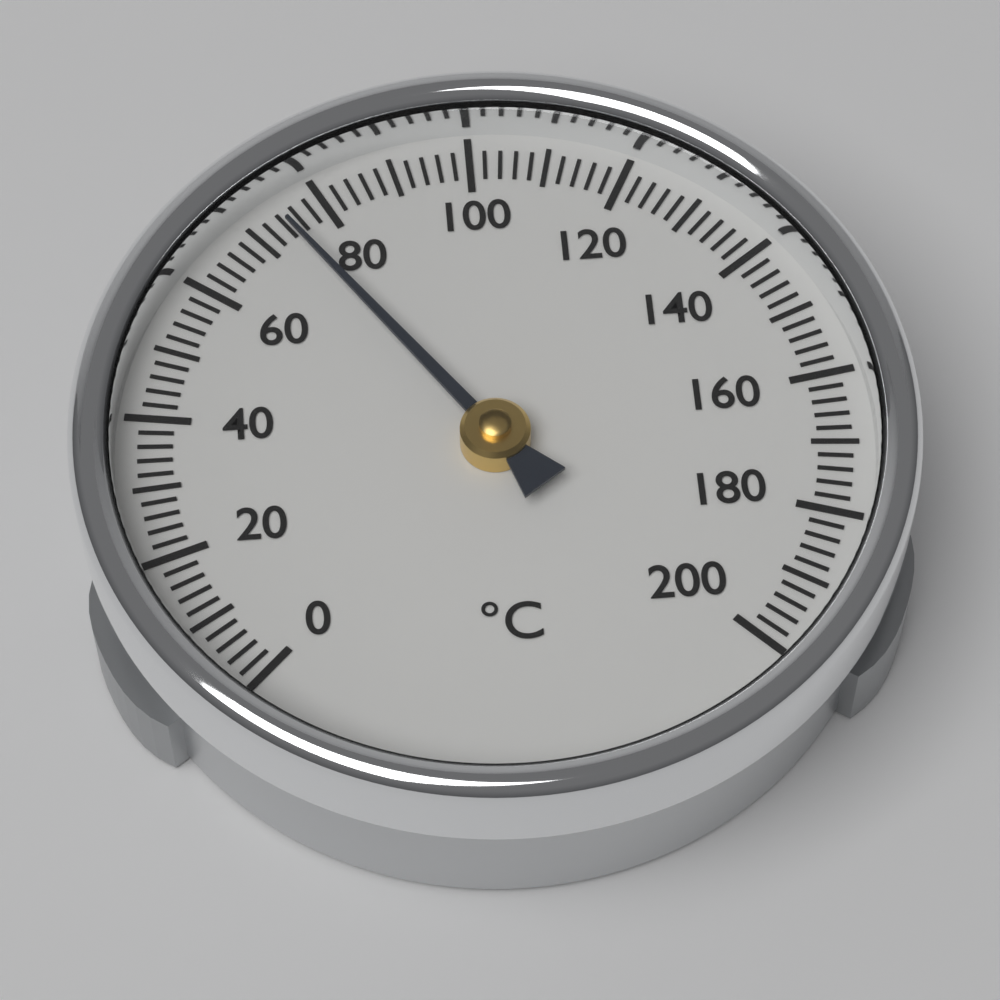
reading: 74 °C
